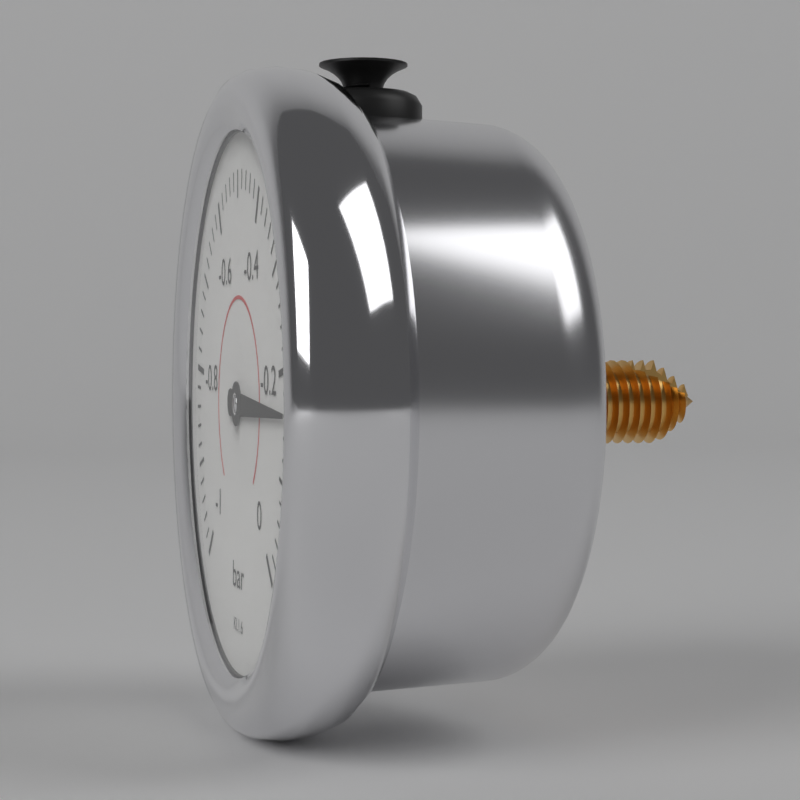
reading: -0.16 bar
